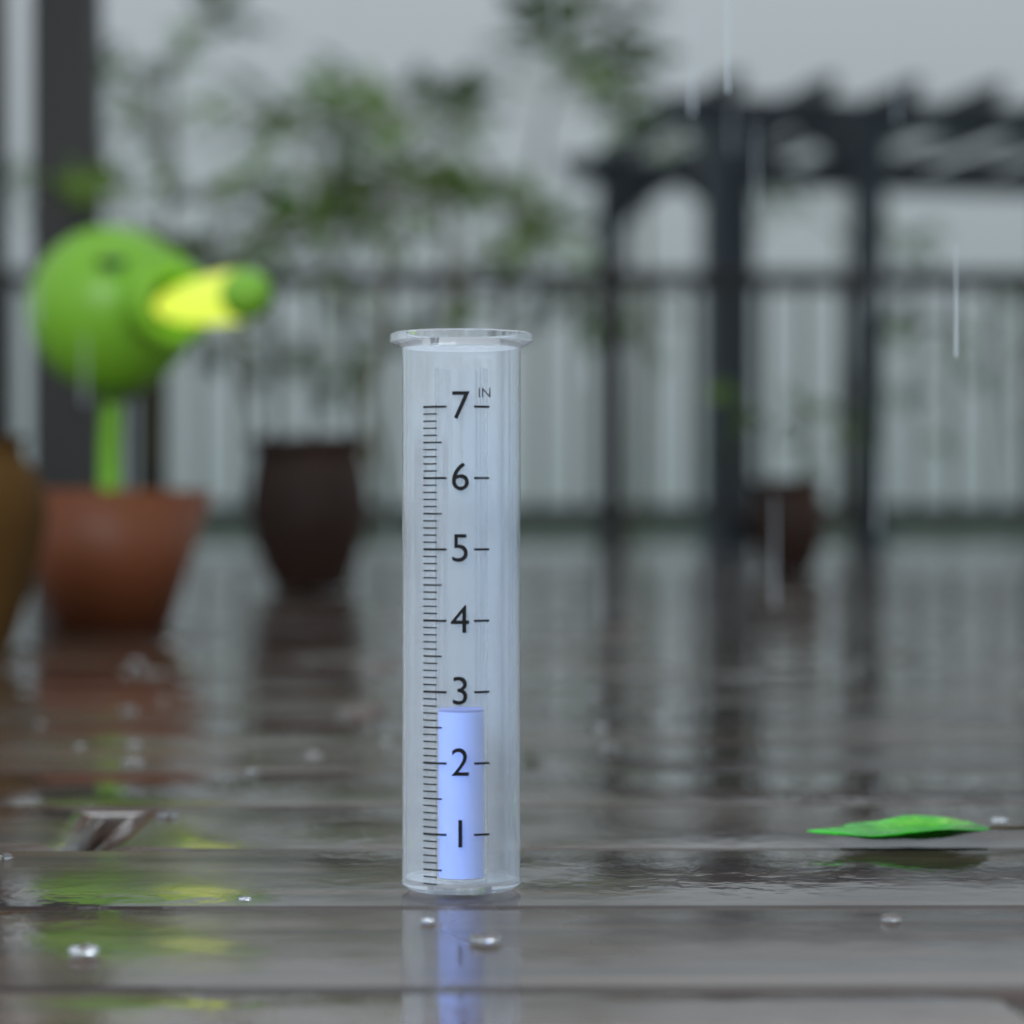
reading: 2.7 in
